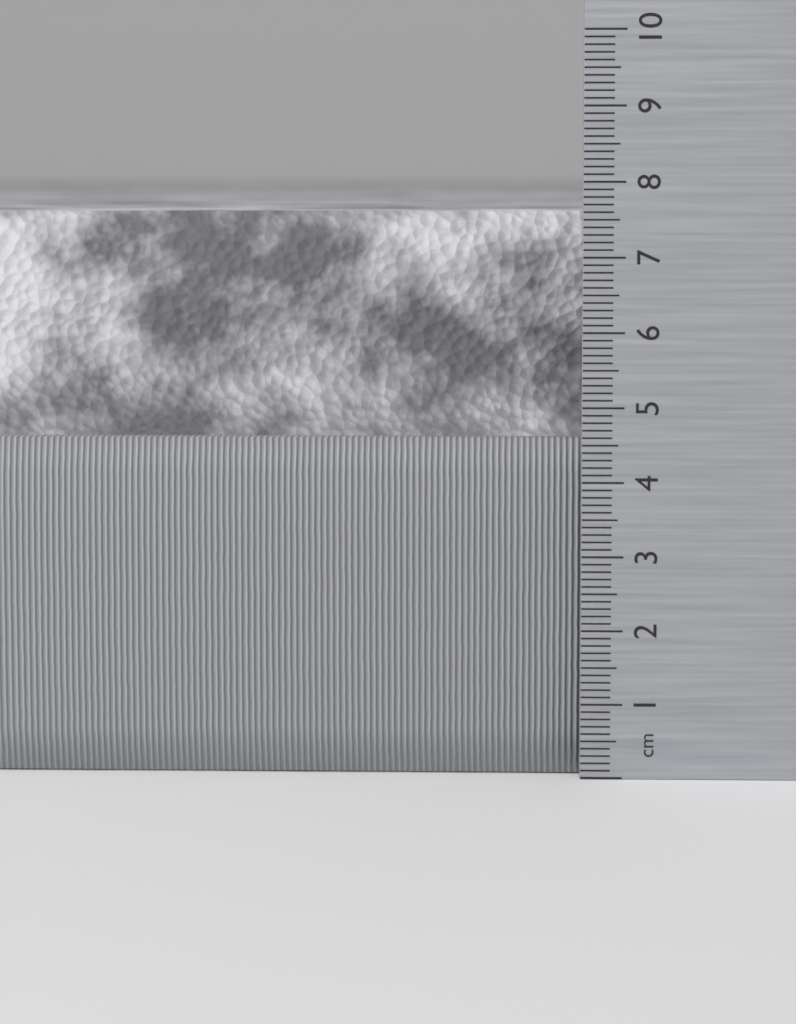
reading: 7.6 cm
